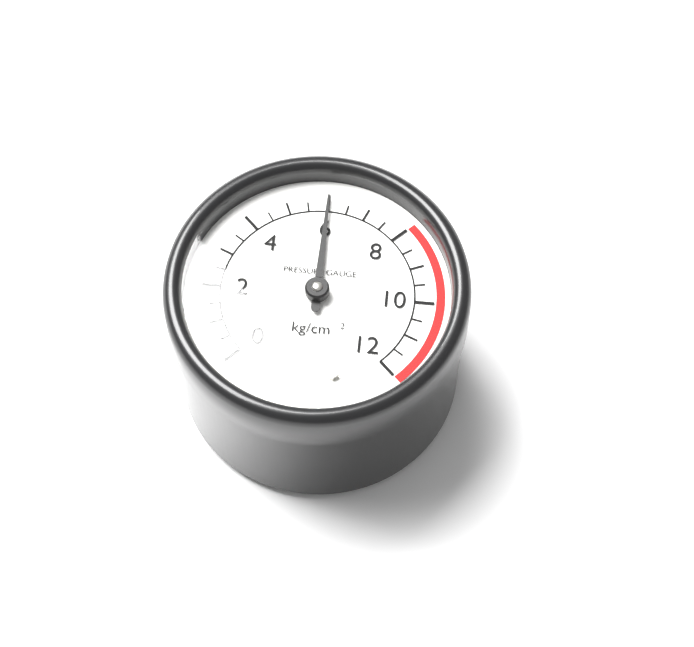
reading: 6.0 kg/cm²
